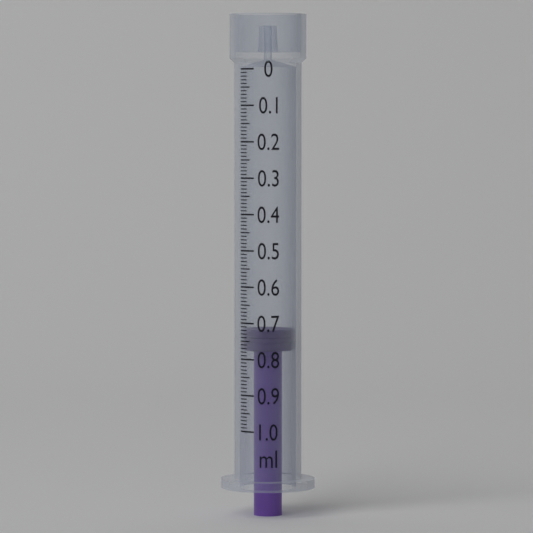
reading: 0.72 ml
